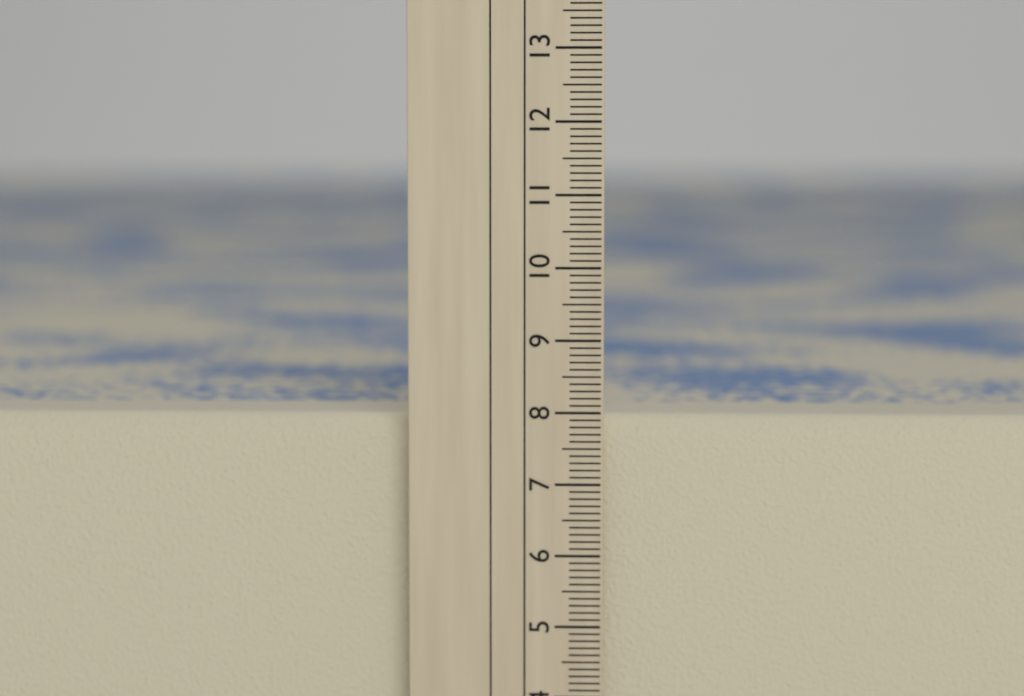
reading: 7.9 cm
